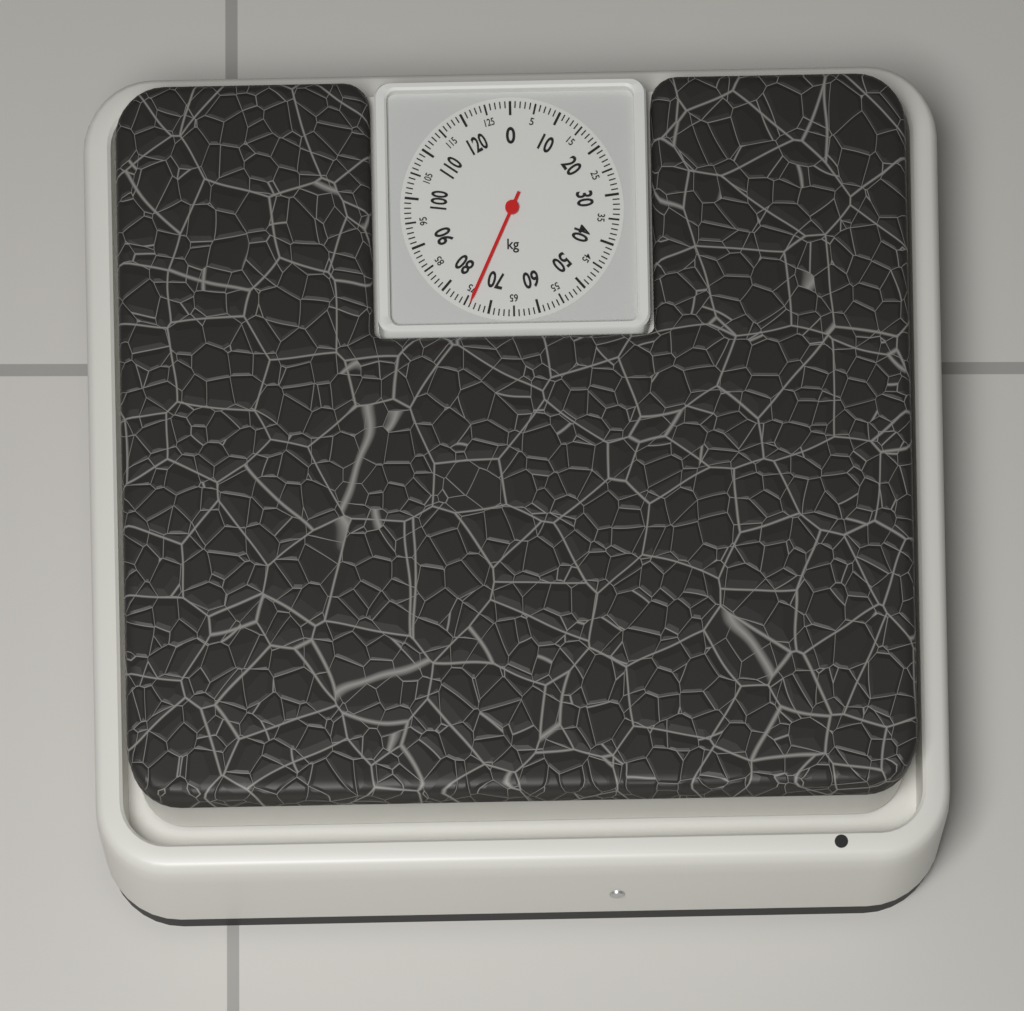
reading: 74 kg
